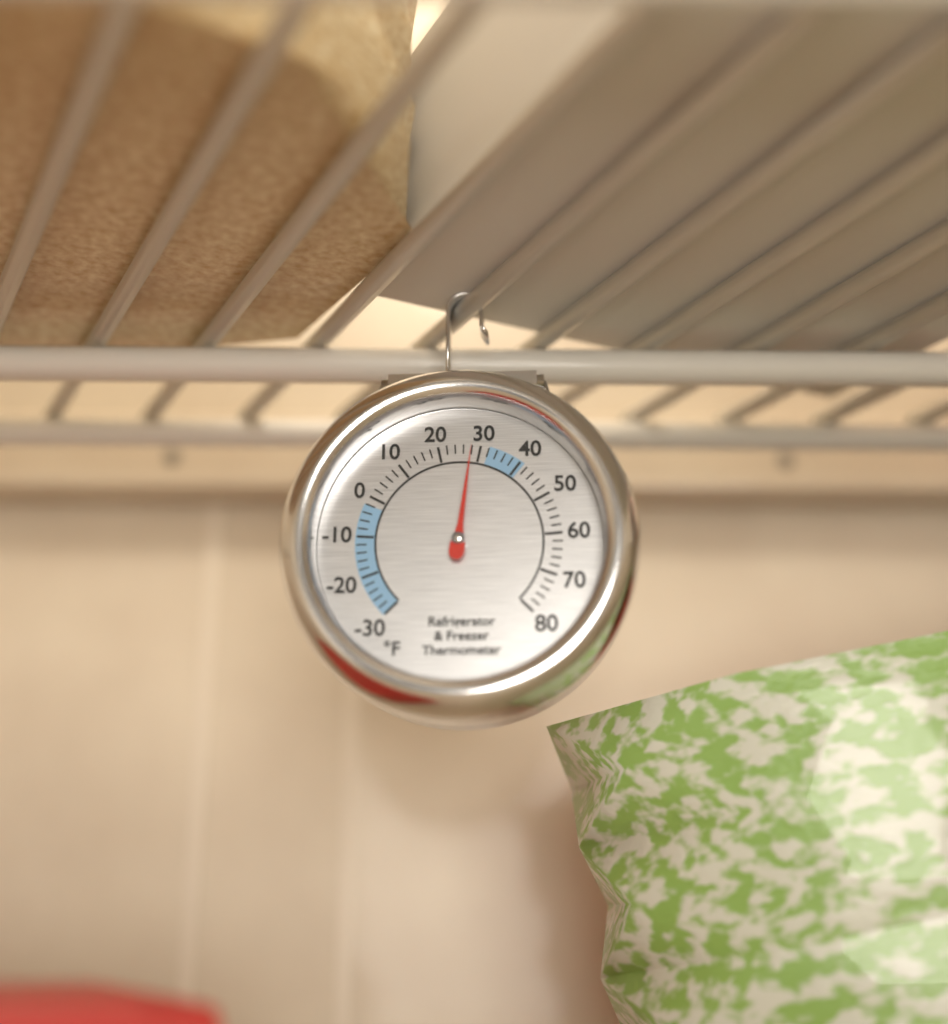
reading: 28 °F
